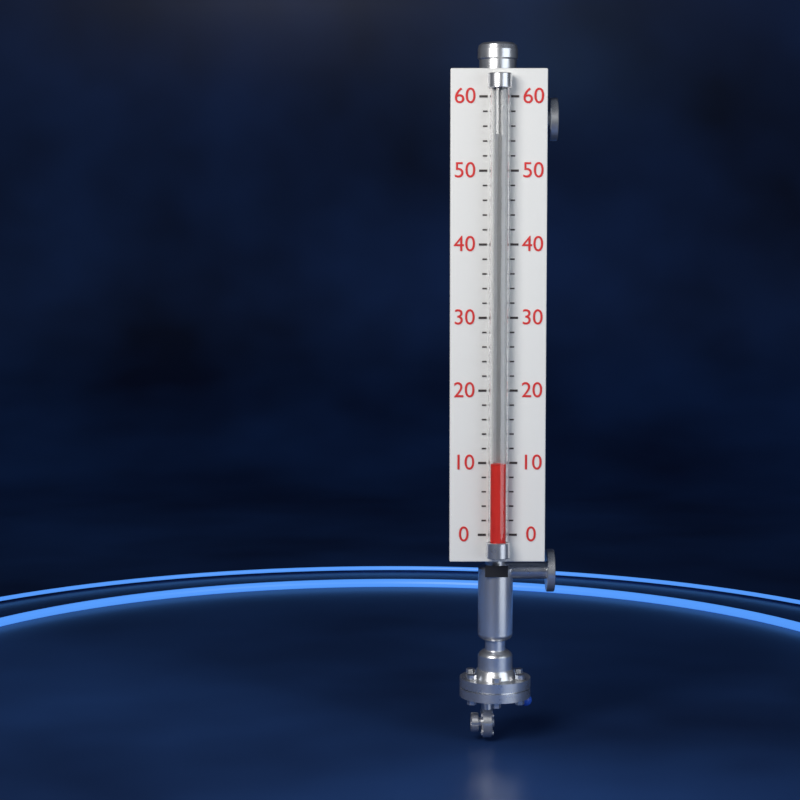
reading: 10 (no unit)
